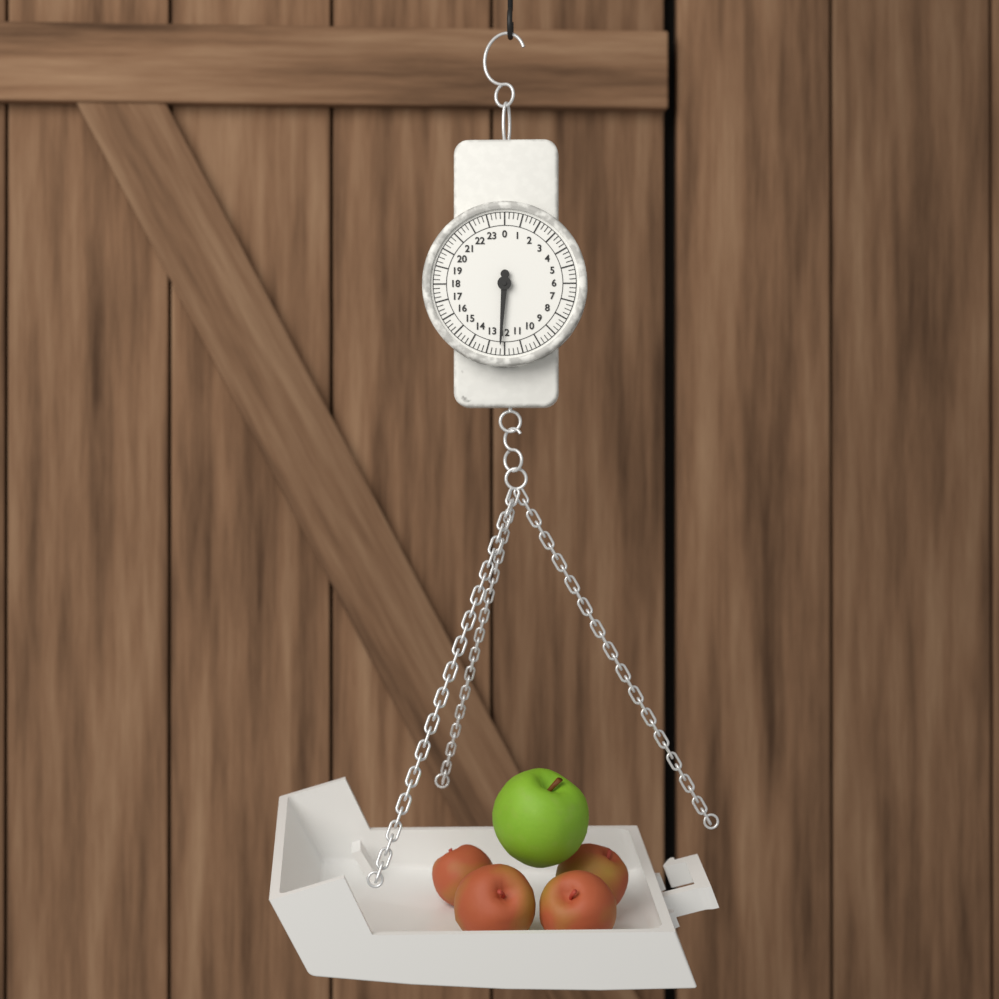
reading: 12.25 (no unit)
